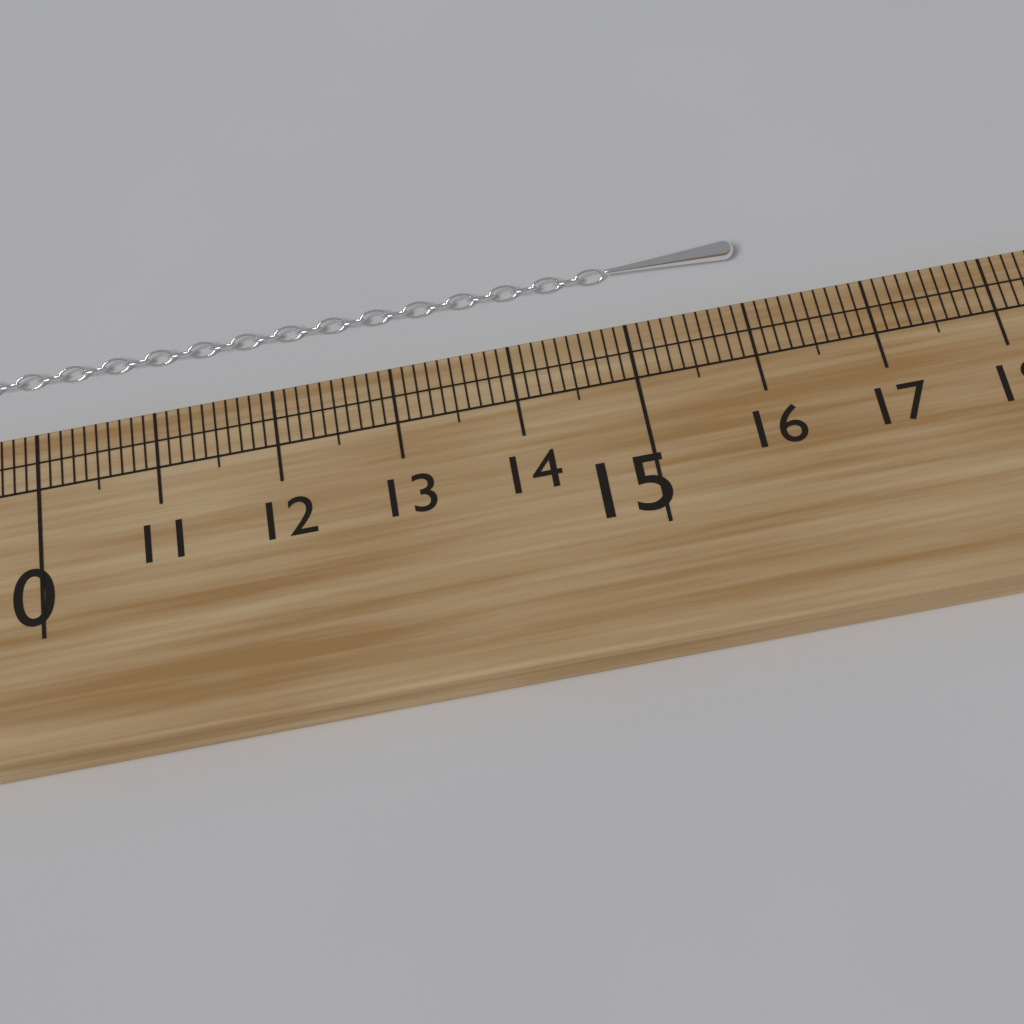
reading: 16.1 cm
